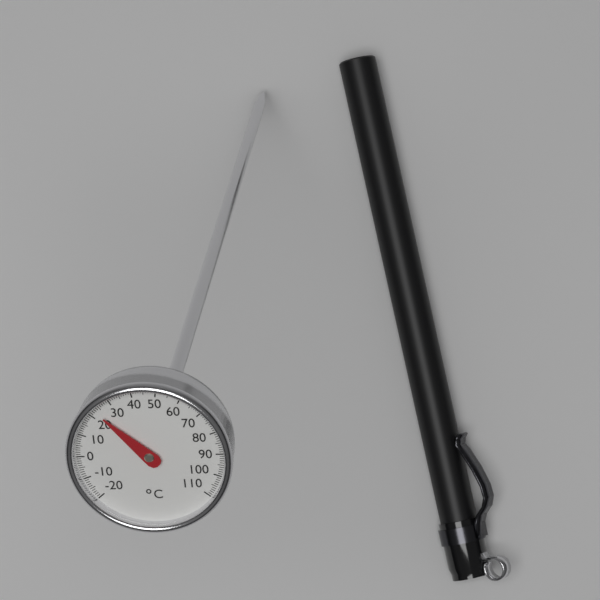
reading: 23 °C
